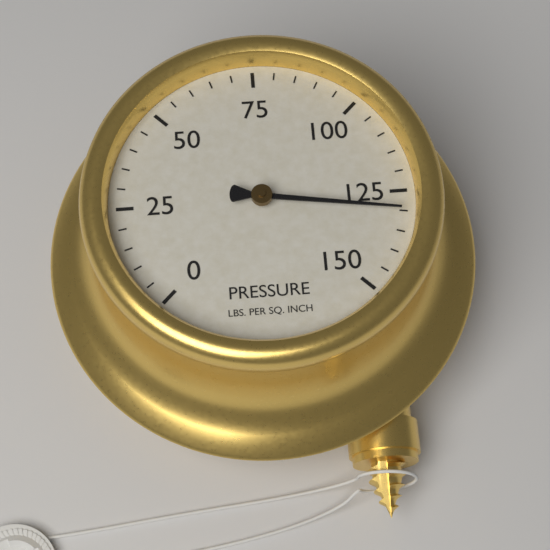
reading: 130 psi
